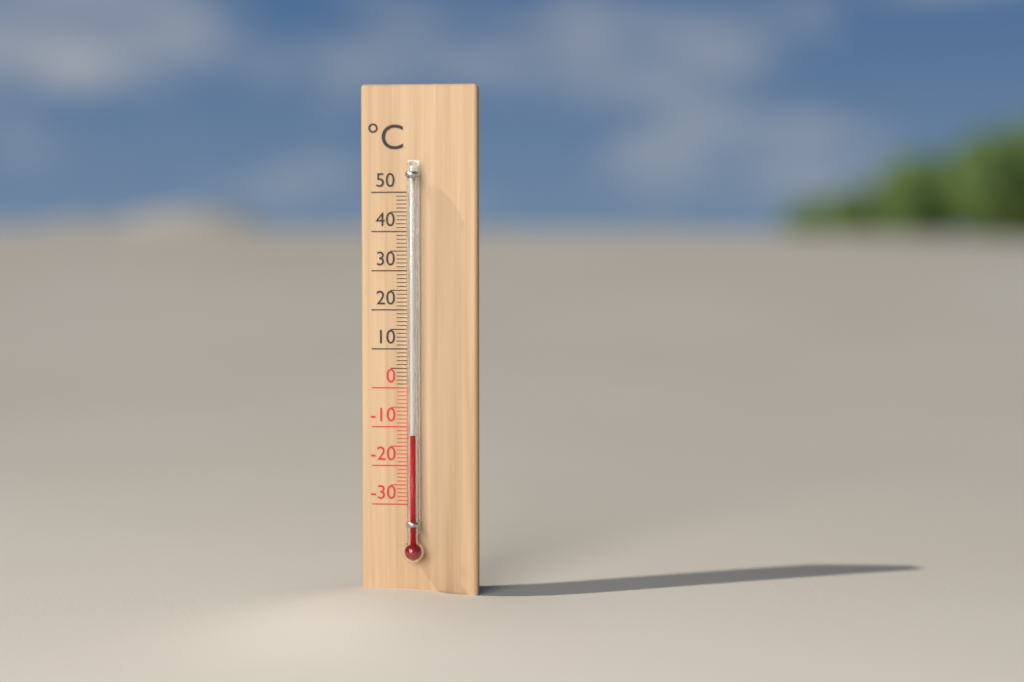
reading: -12 °C
